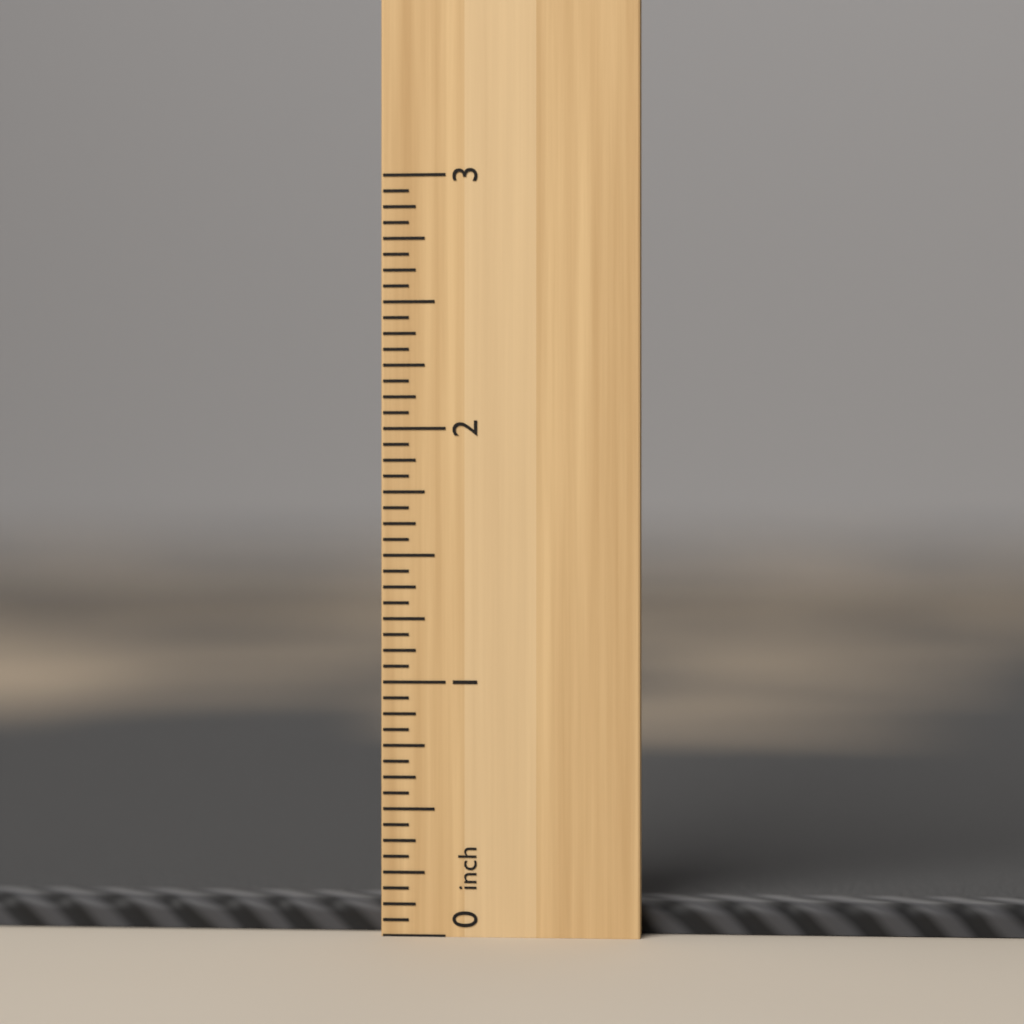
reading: 0.1250 inch
